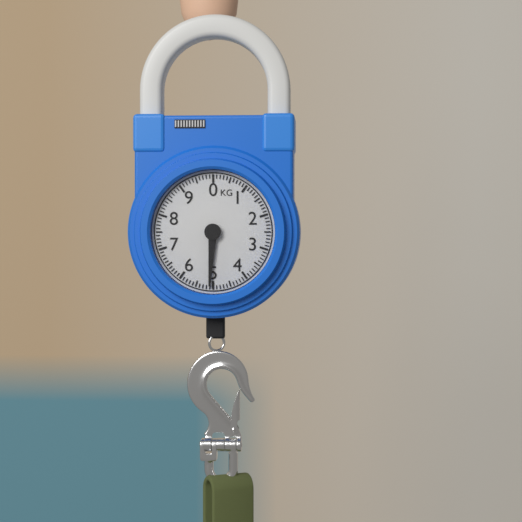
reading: 5.1 kg
